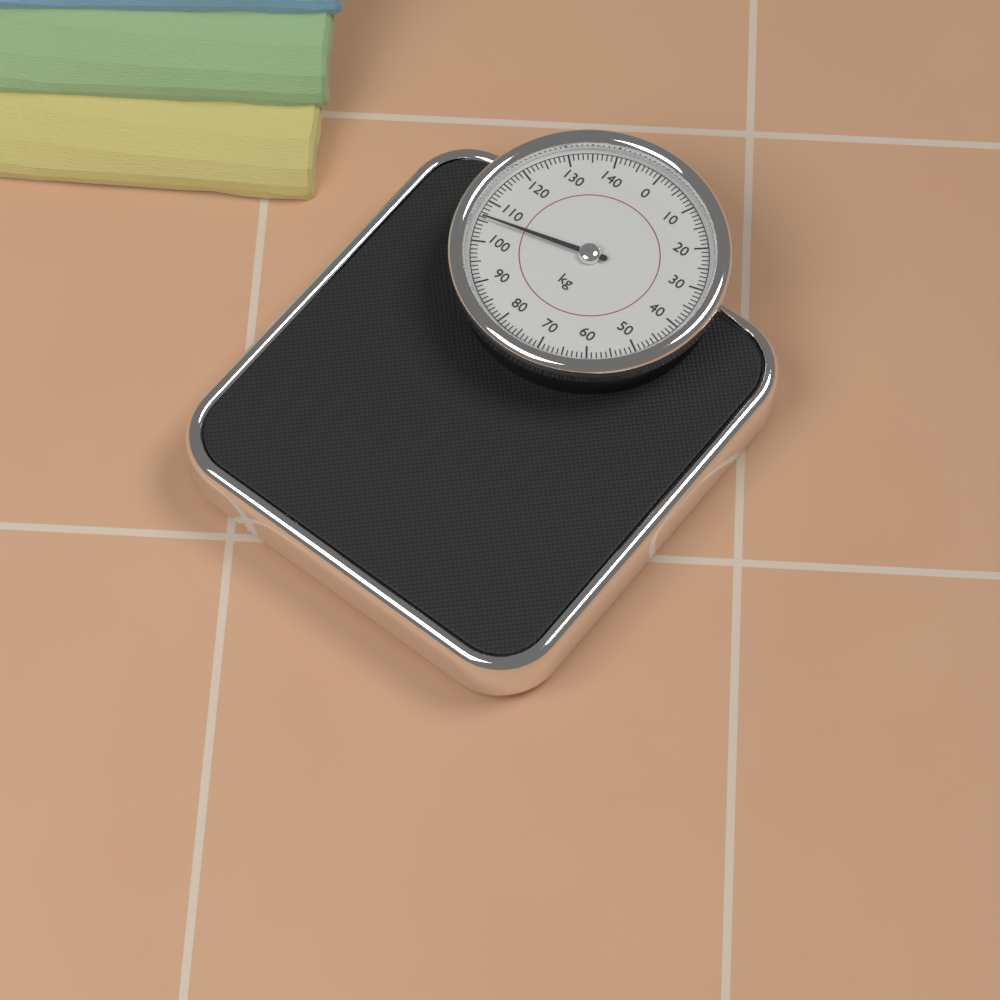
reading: 106 kg
